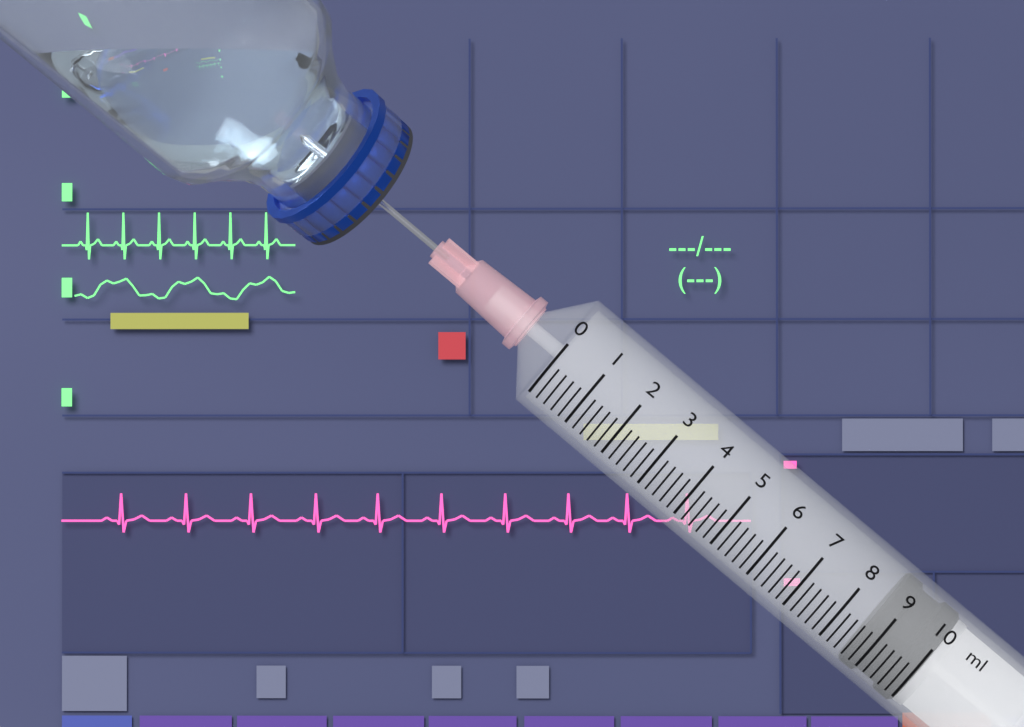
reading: 8.6 ml
